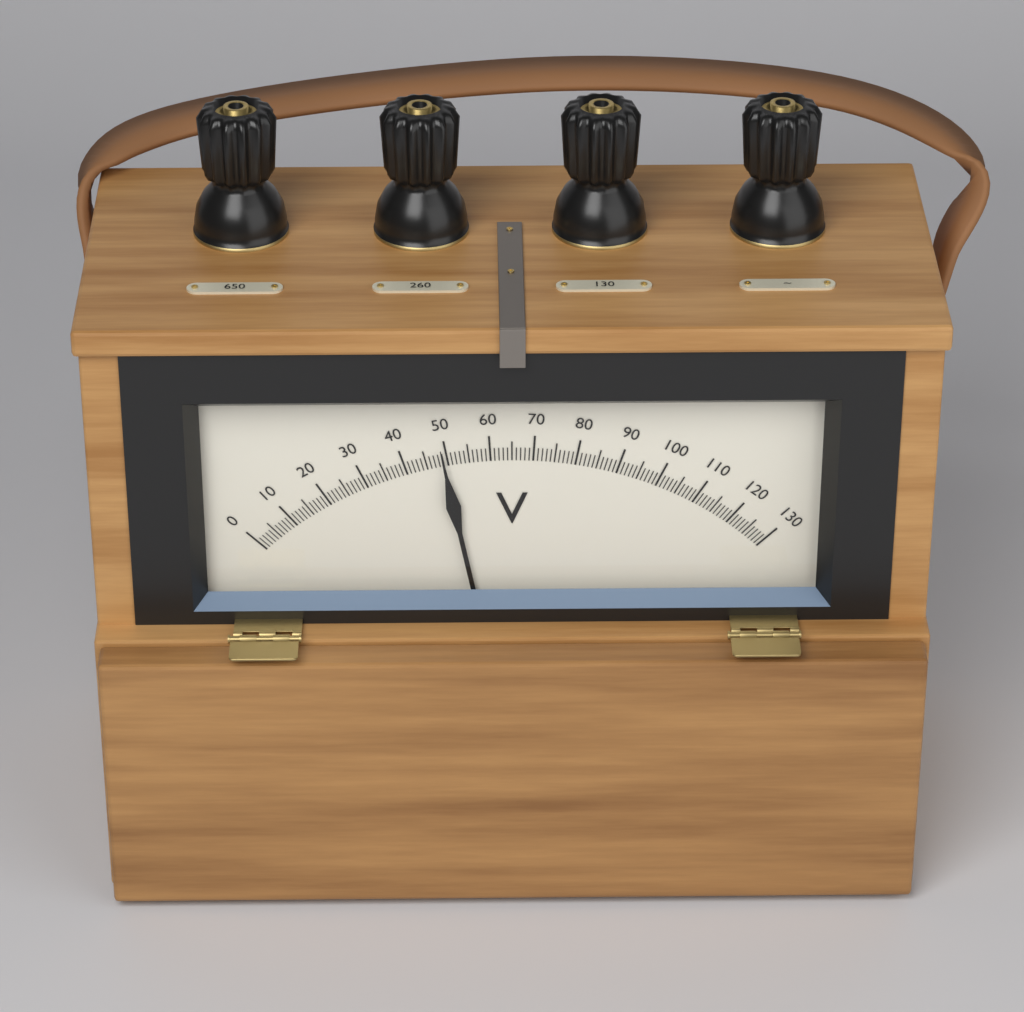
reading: 49 V
